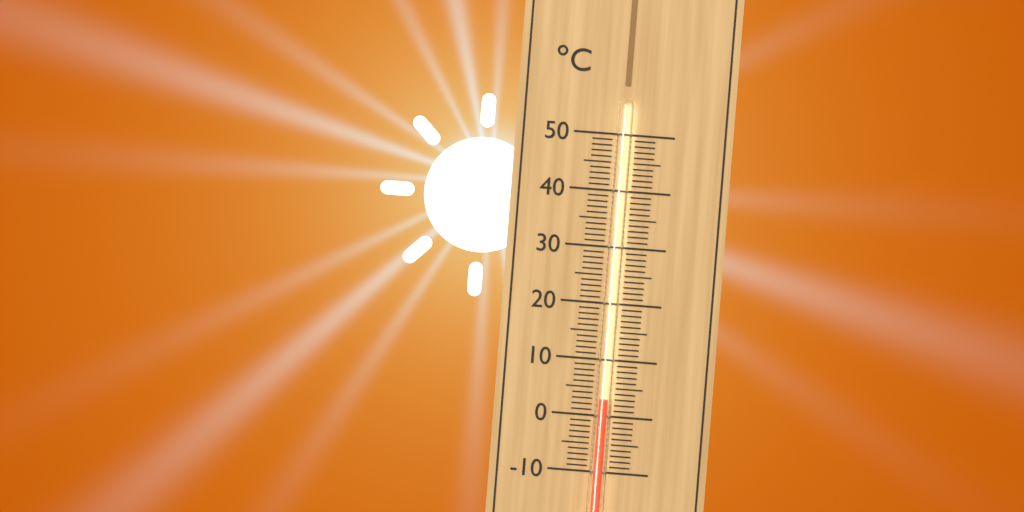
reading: 3 °C
